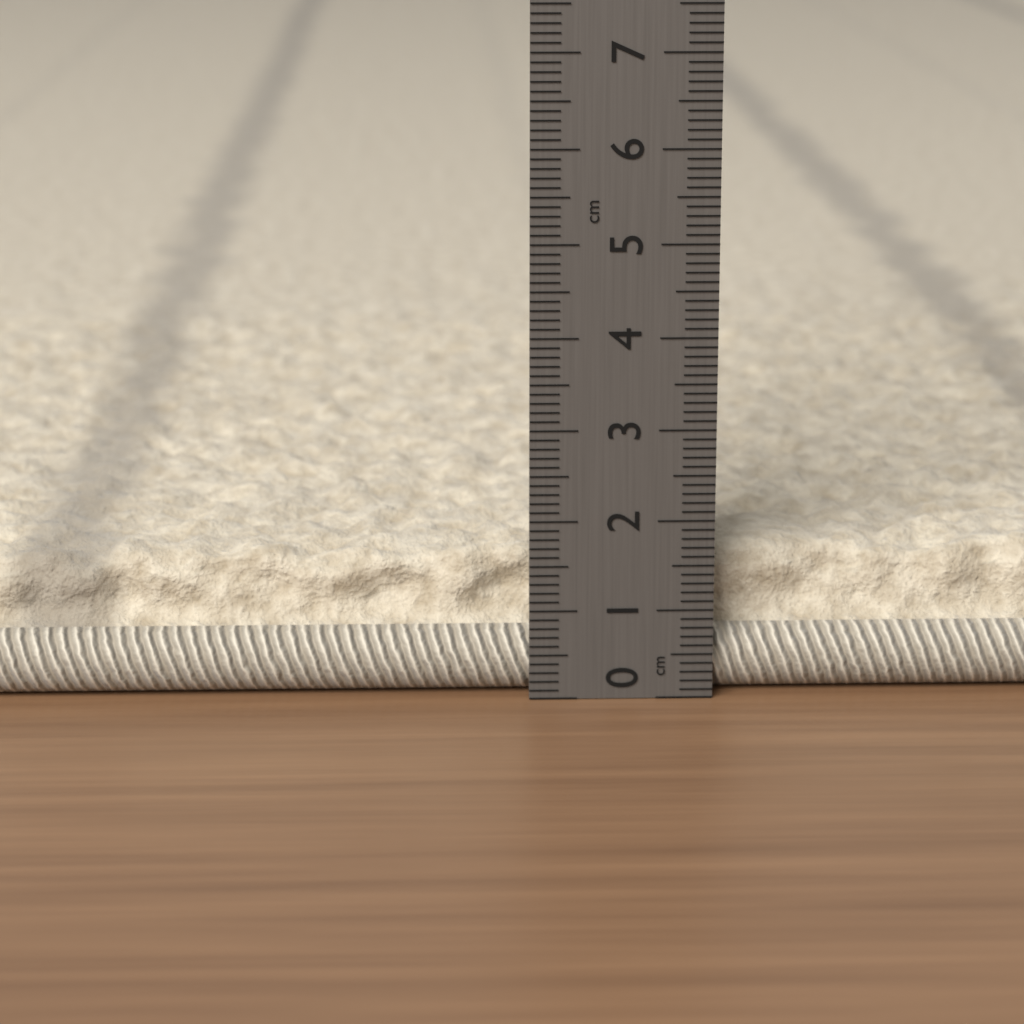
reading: 1.6 cm
